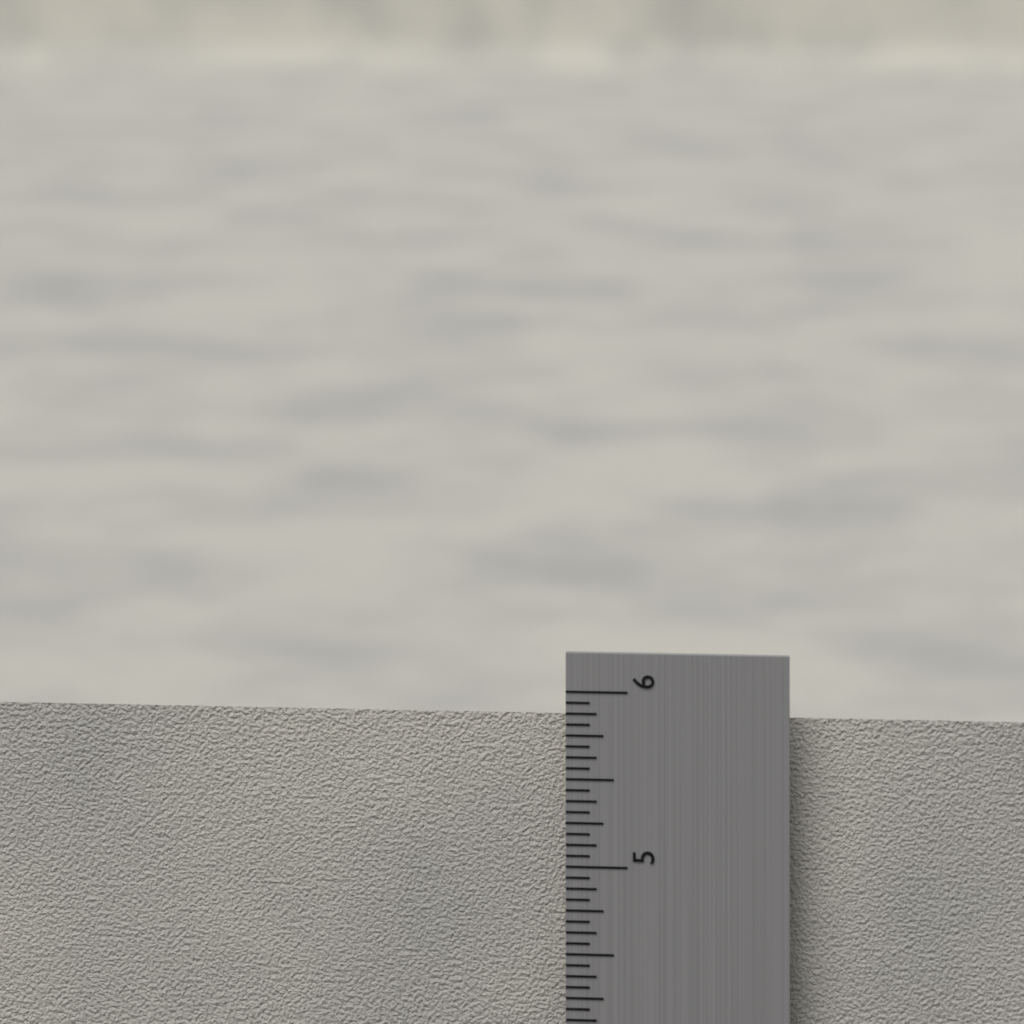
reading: 5.8125 in
